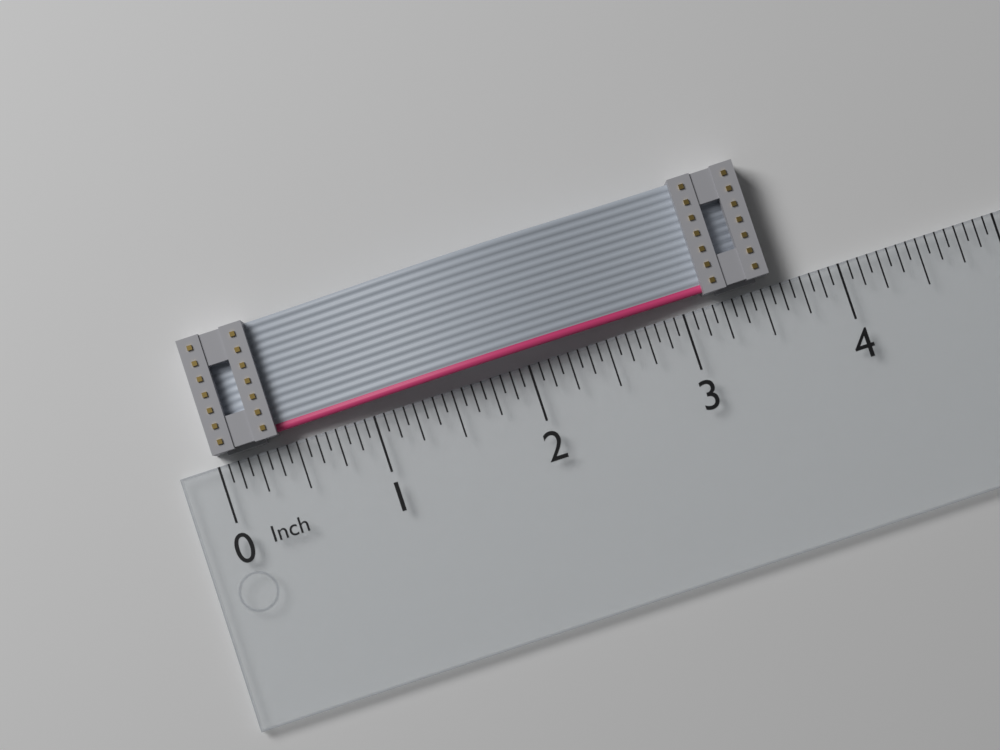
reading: 3.5625 in
